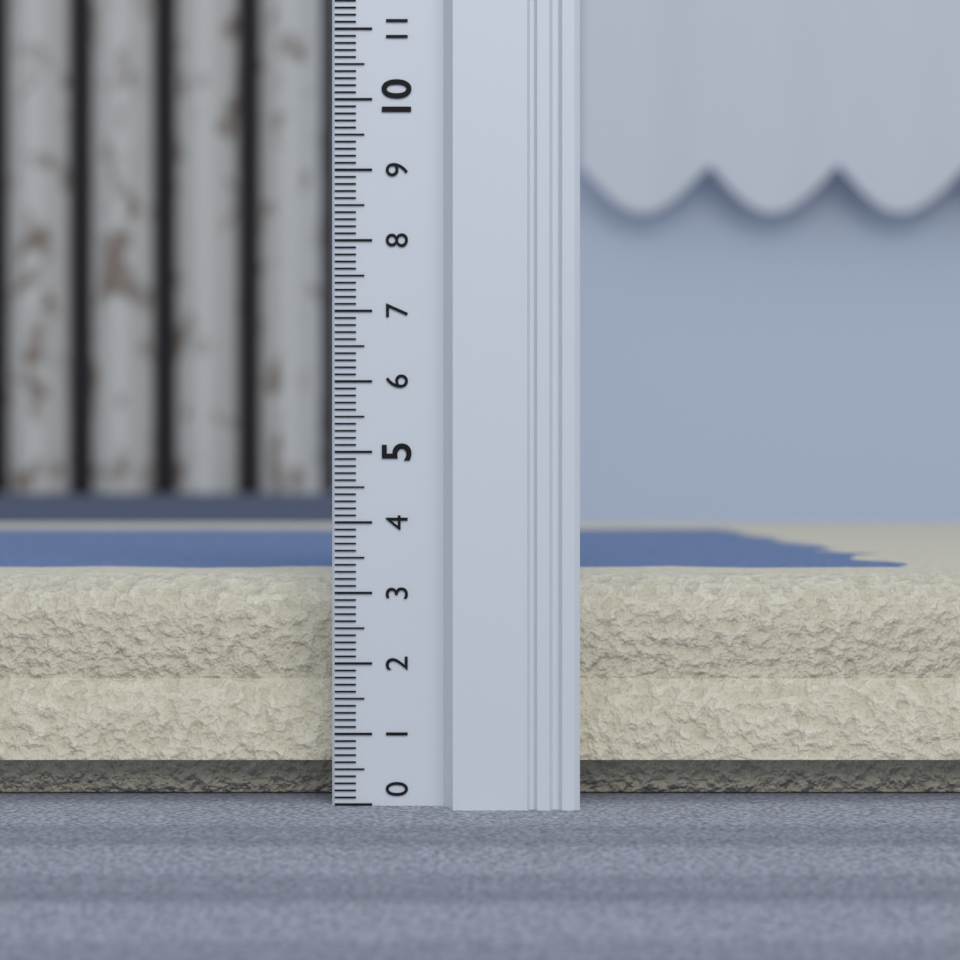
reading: 3.2 (no unit)
